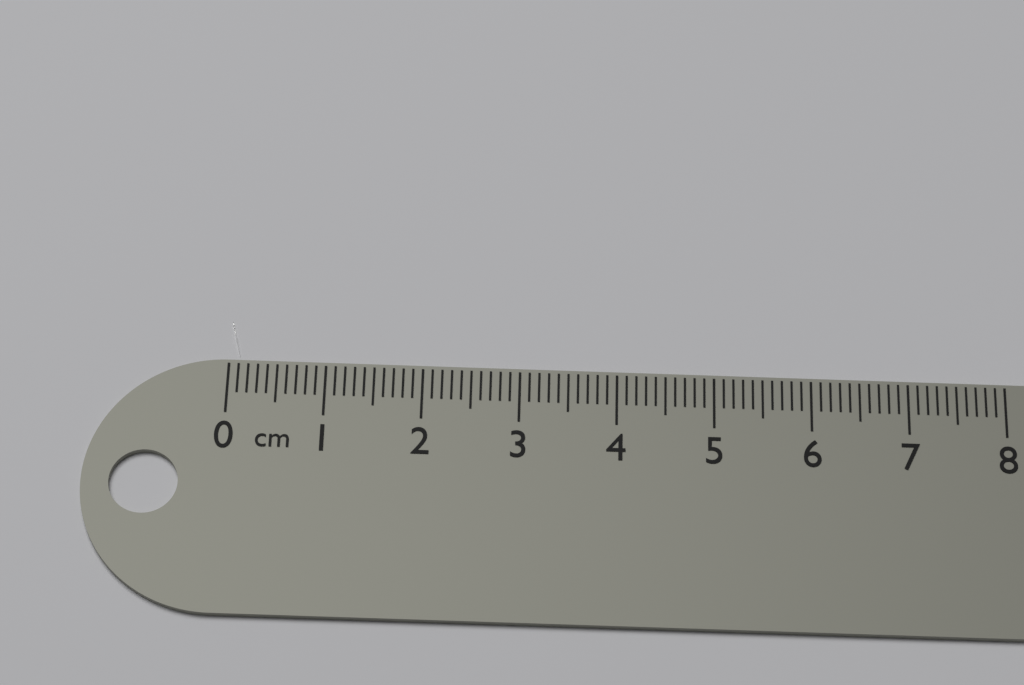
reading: 0.1 cm
